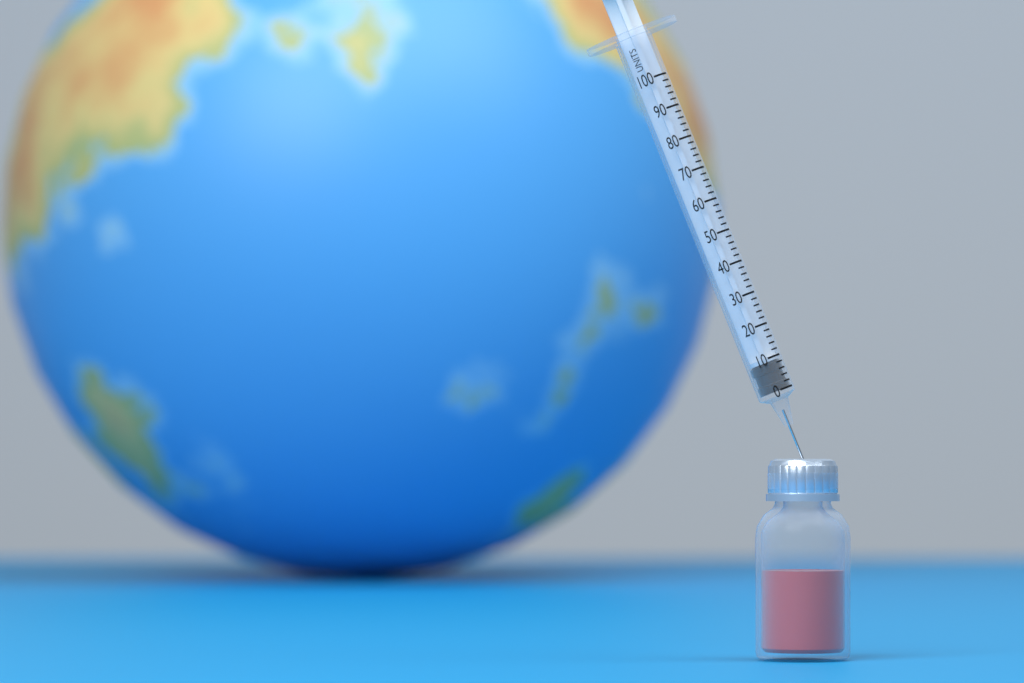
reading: 0 units
